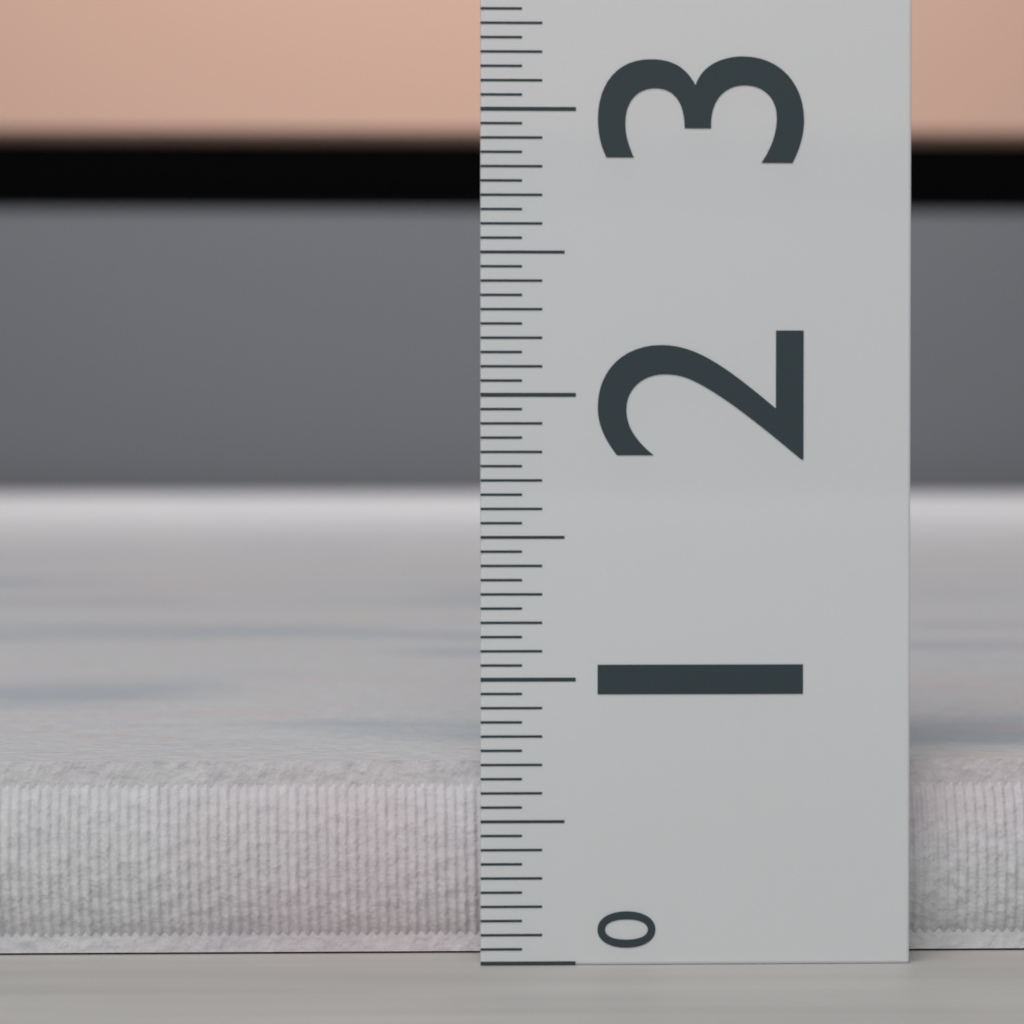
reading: 0.70 (no unit)
